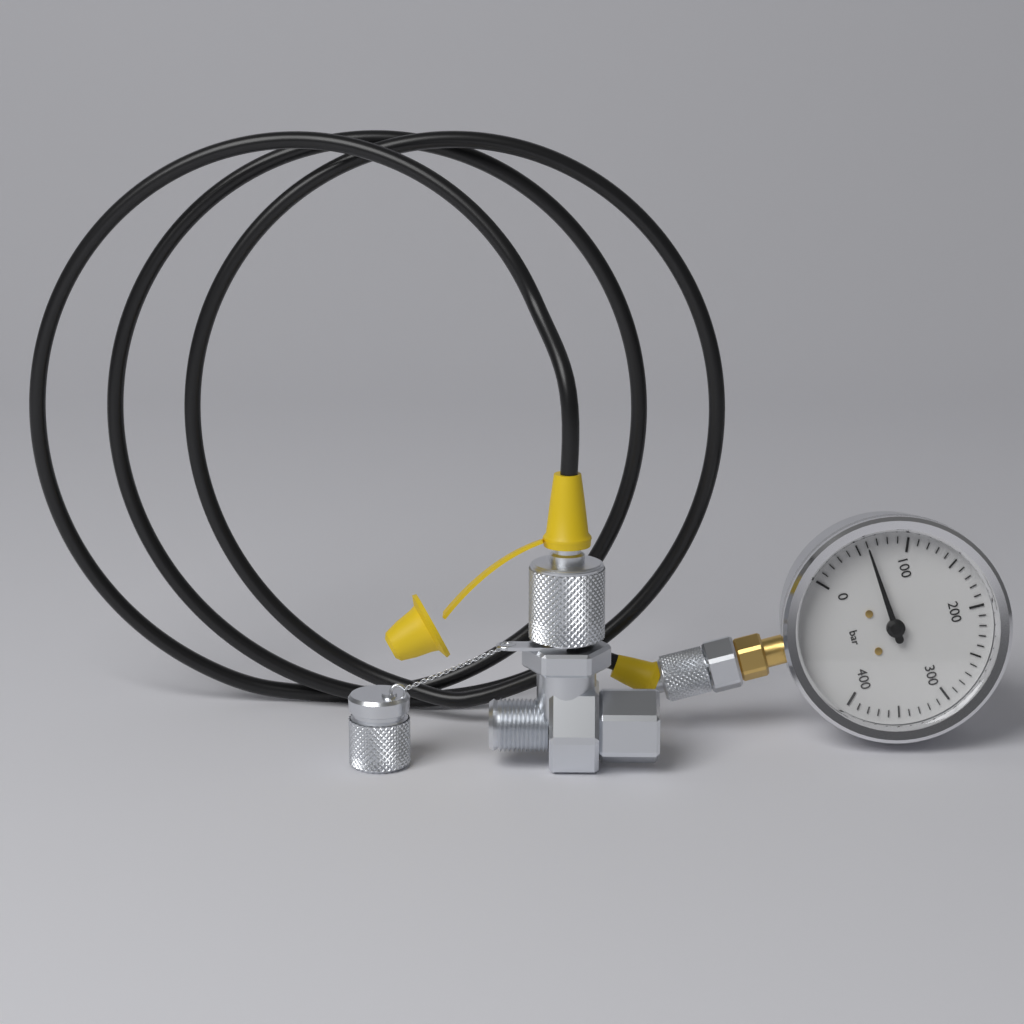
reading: 60 bar
